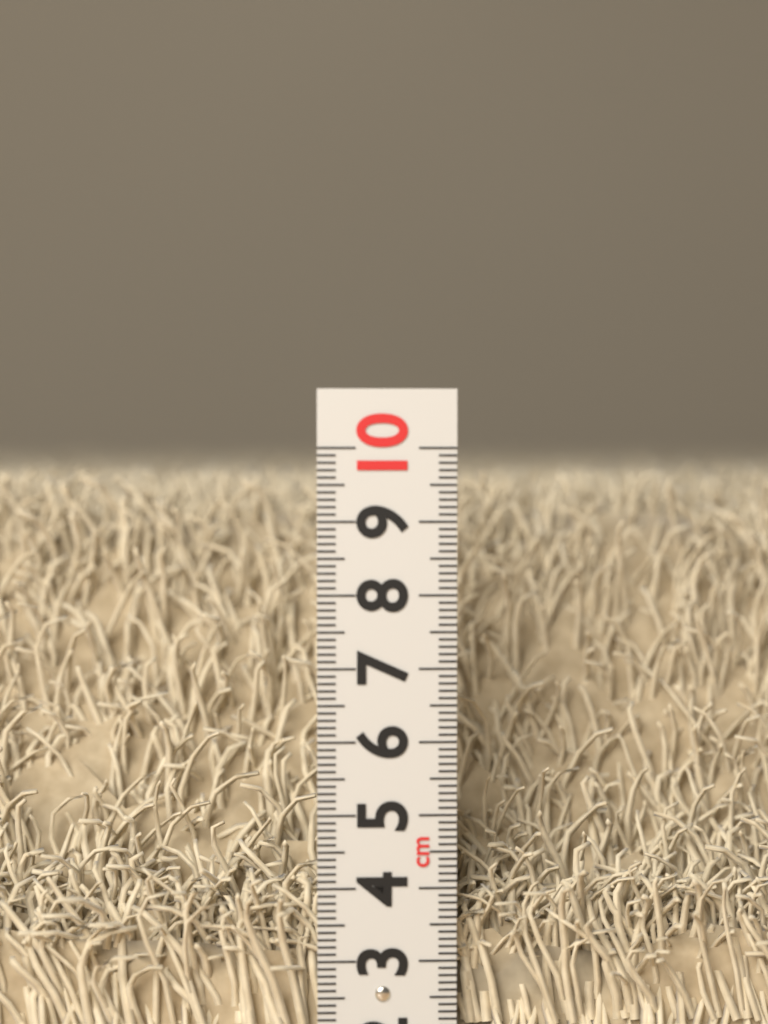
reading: 9.8 cm
